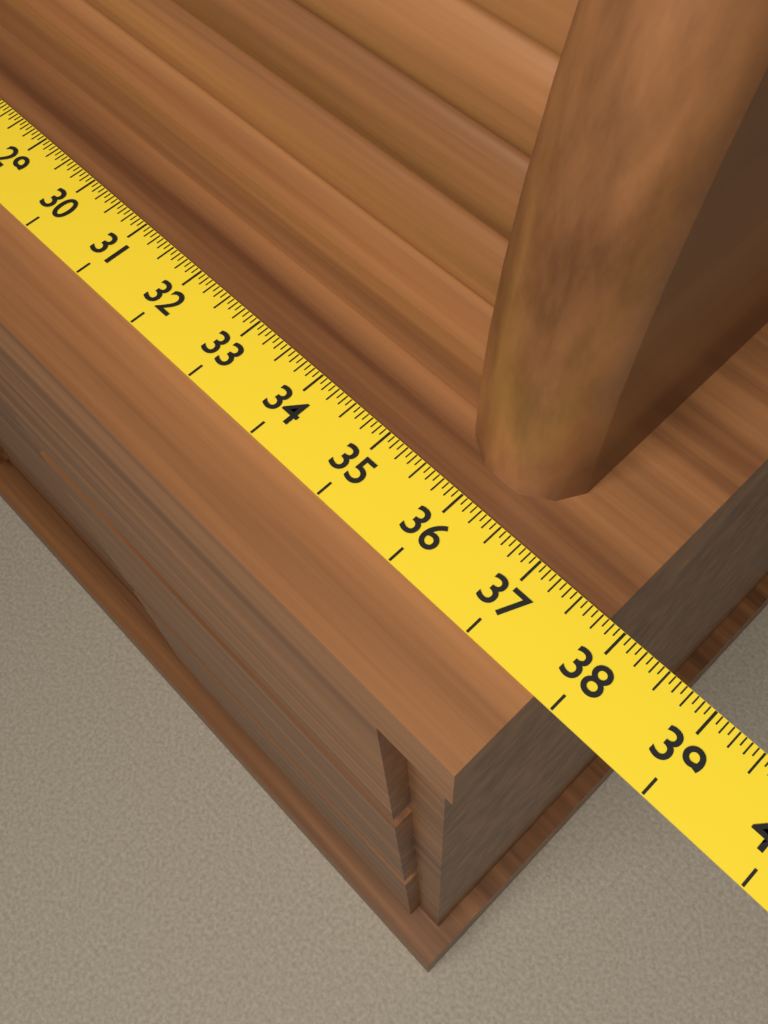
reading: 37.8125 (no unit)
